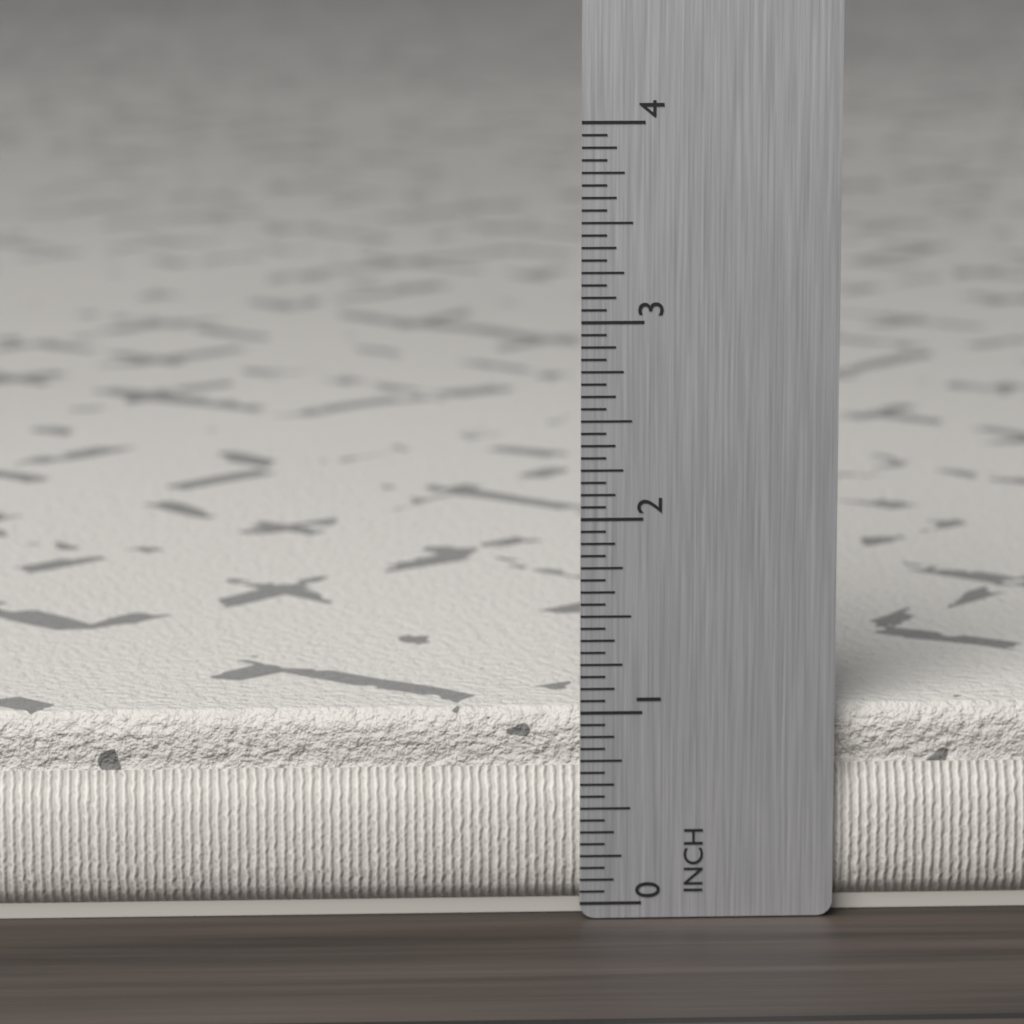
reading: 1.0000 in
